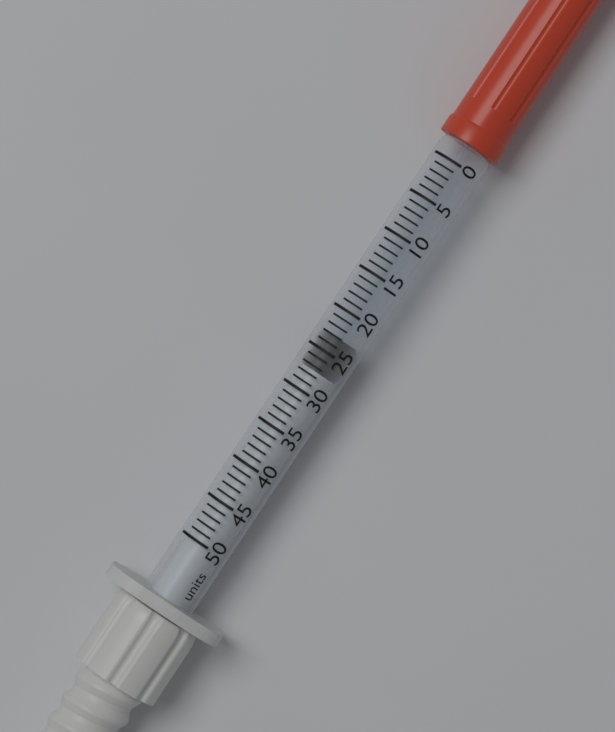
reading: 23 units
